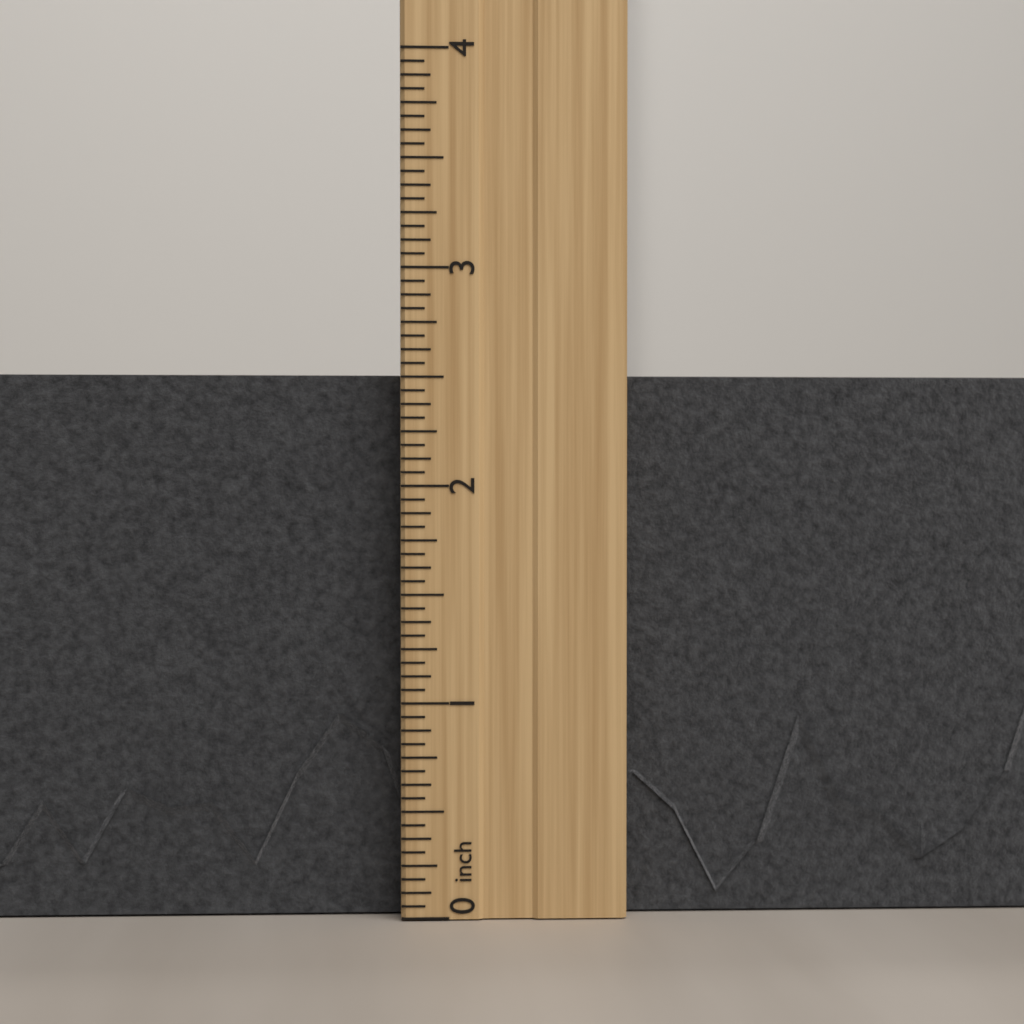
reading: 2.5625 inch
